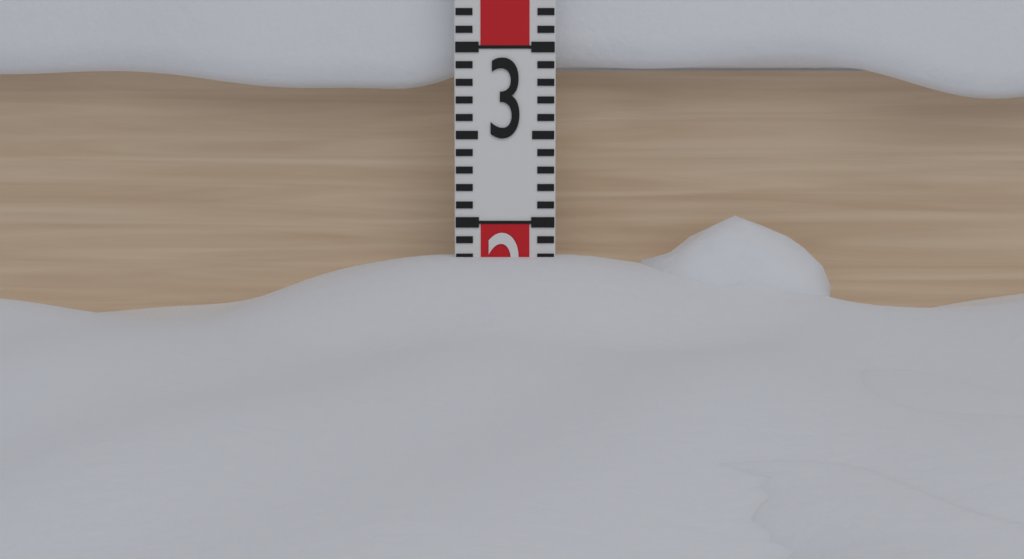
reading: 1.8 (no unit)
